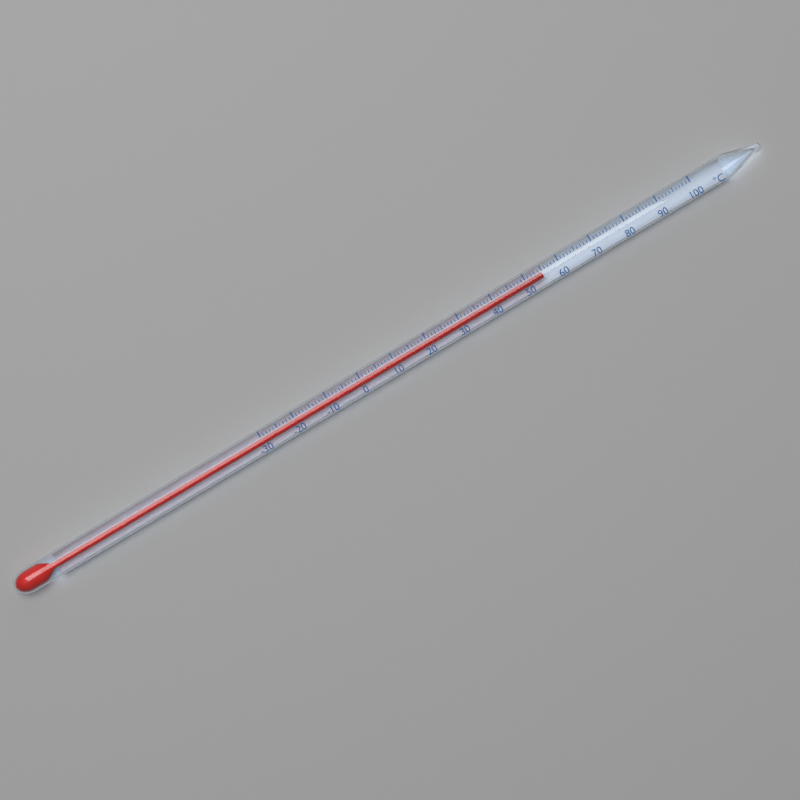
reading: 55 °C
